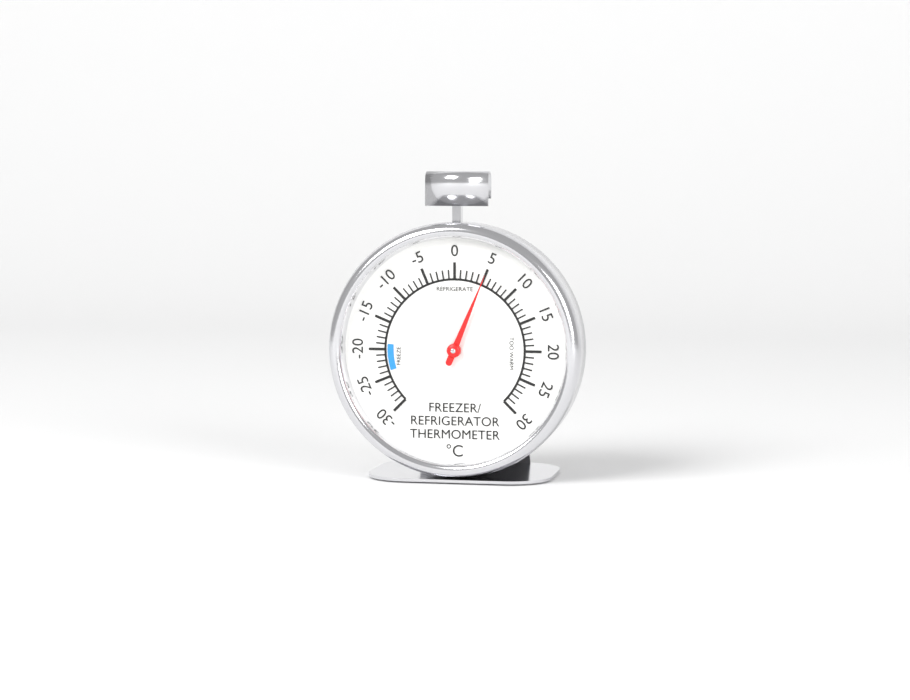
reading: 5 °C
